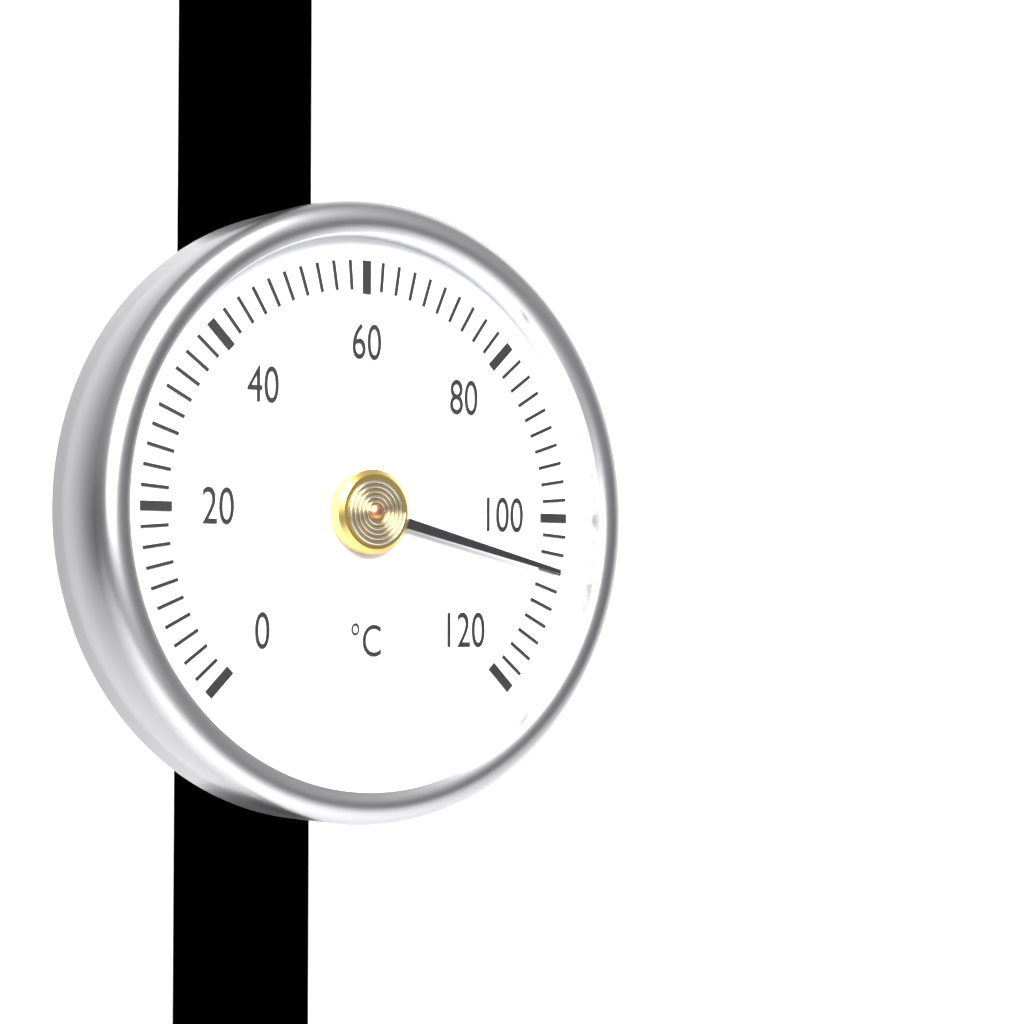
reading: 106 °C
